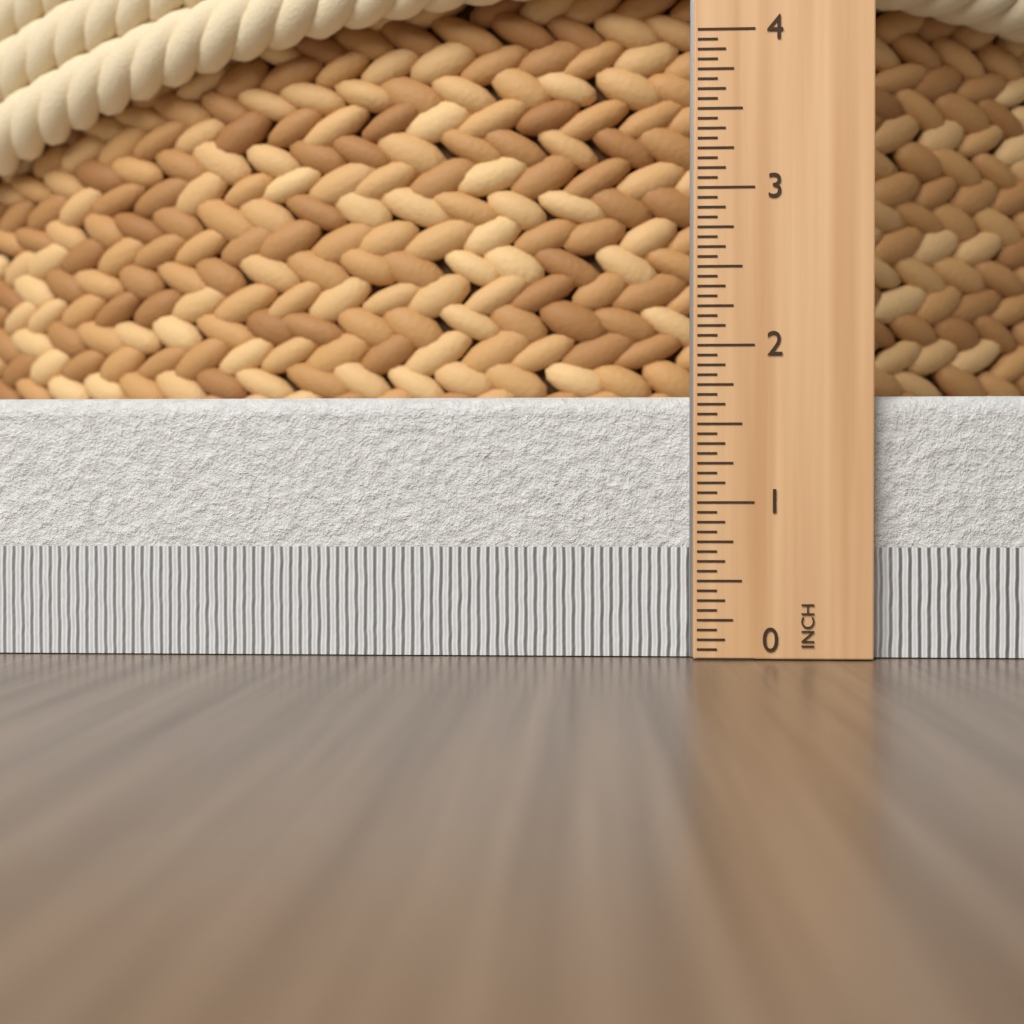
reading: 1.6875 in
